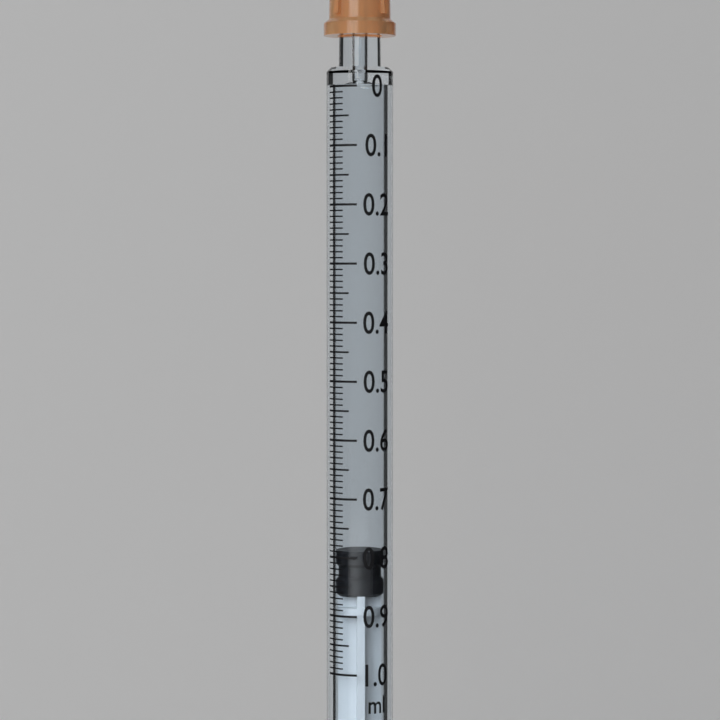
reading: 0.79 ml
